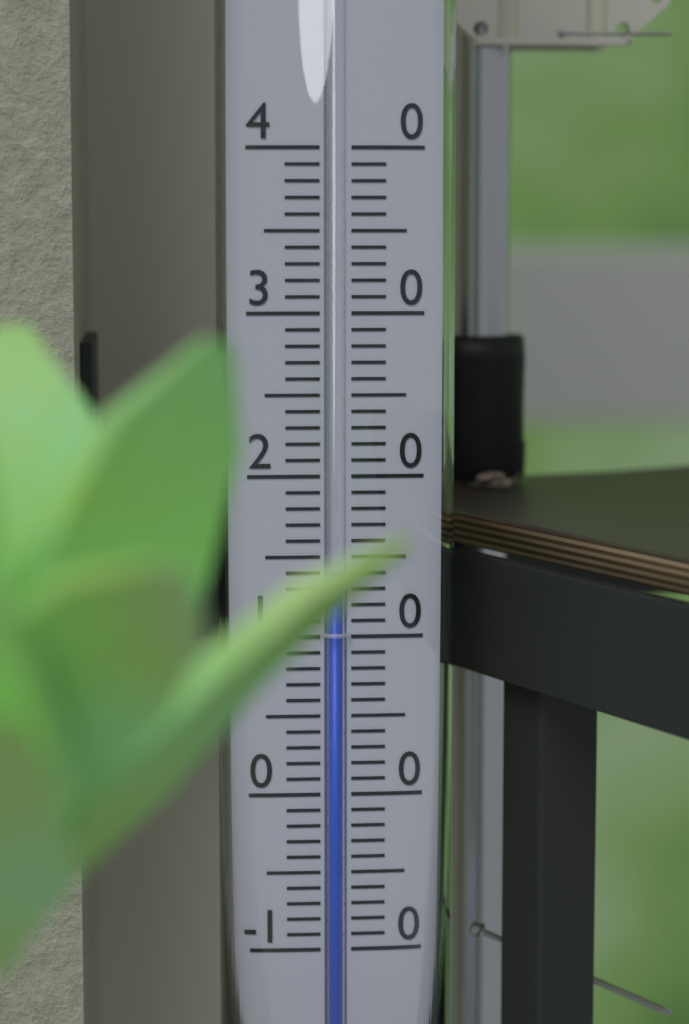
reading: 14 (no unit)
